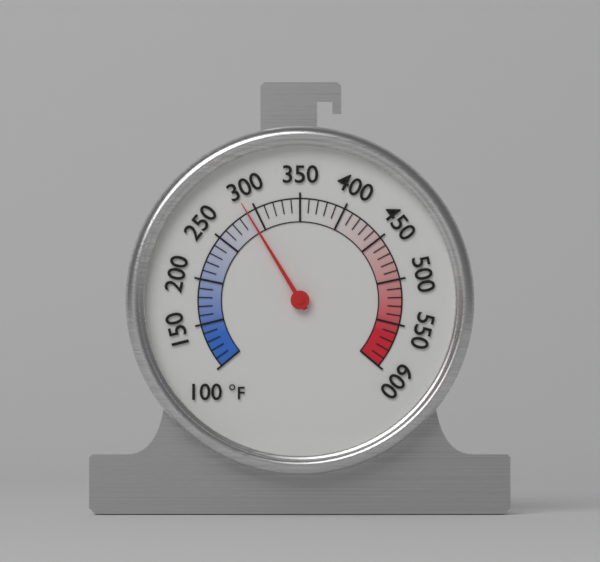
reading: 290 °F
